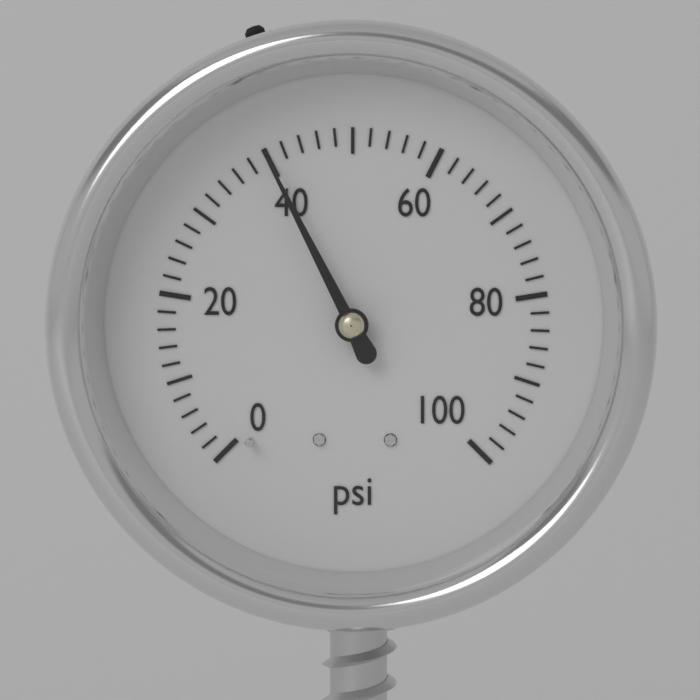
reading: 40 psi
